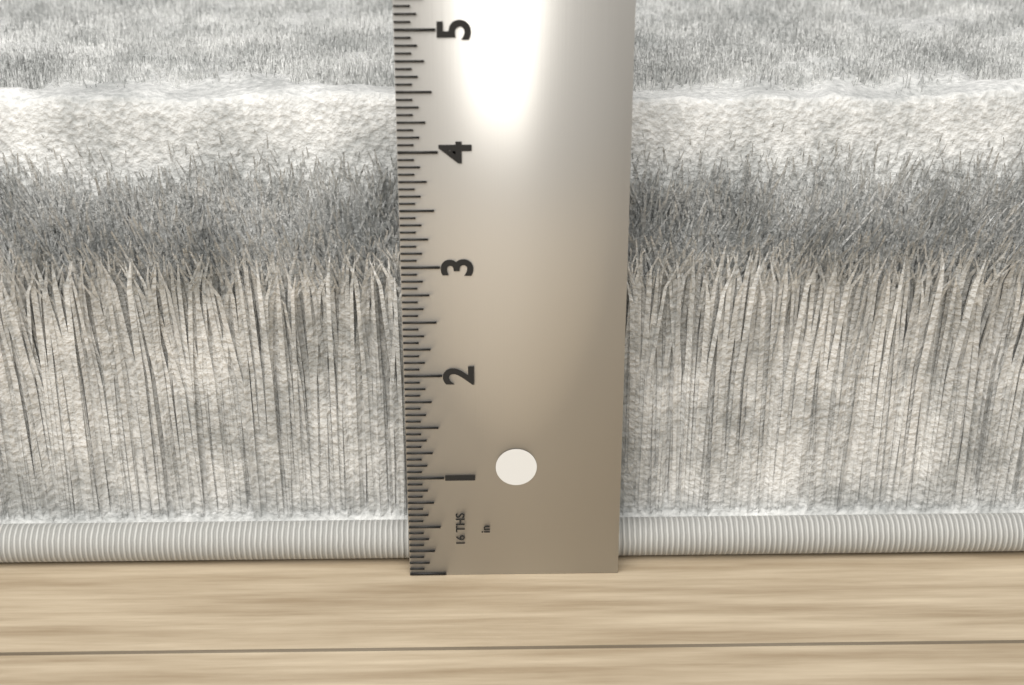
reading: 4.3125 in
